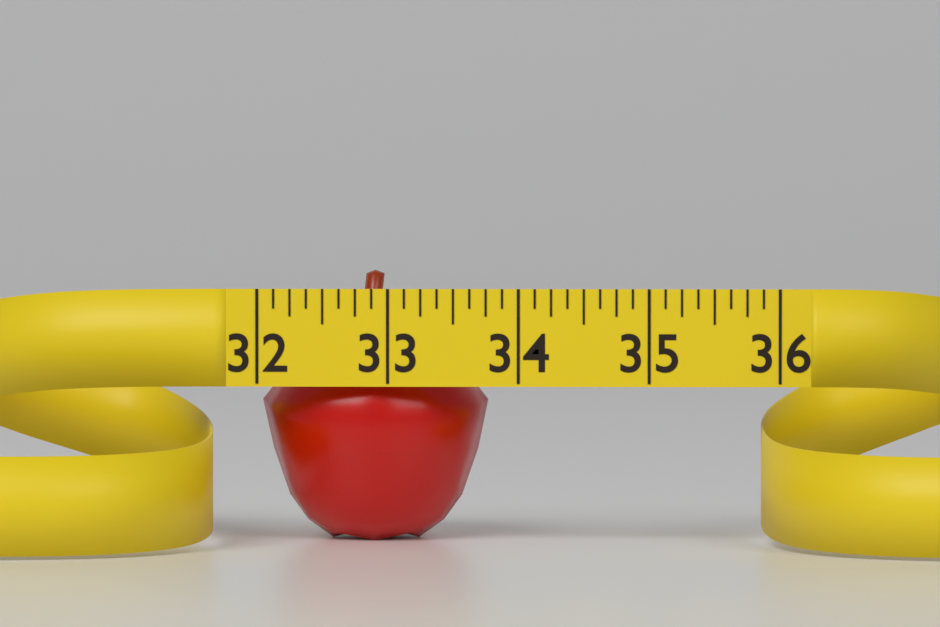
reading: 33.750 (no unit)
